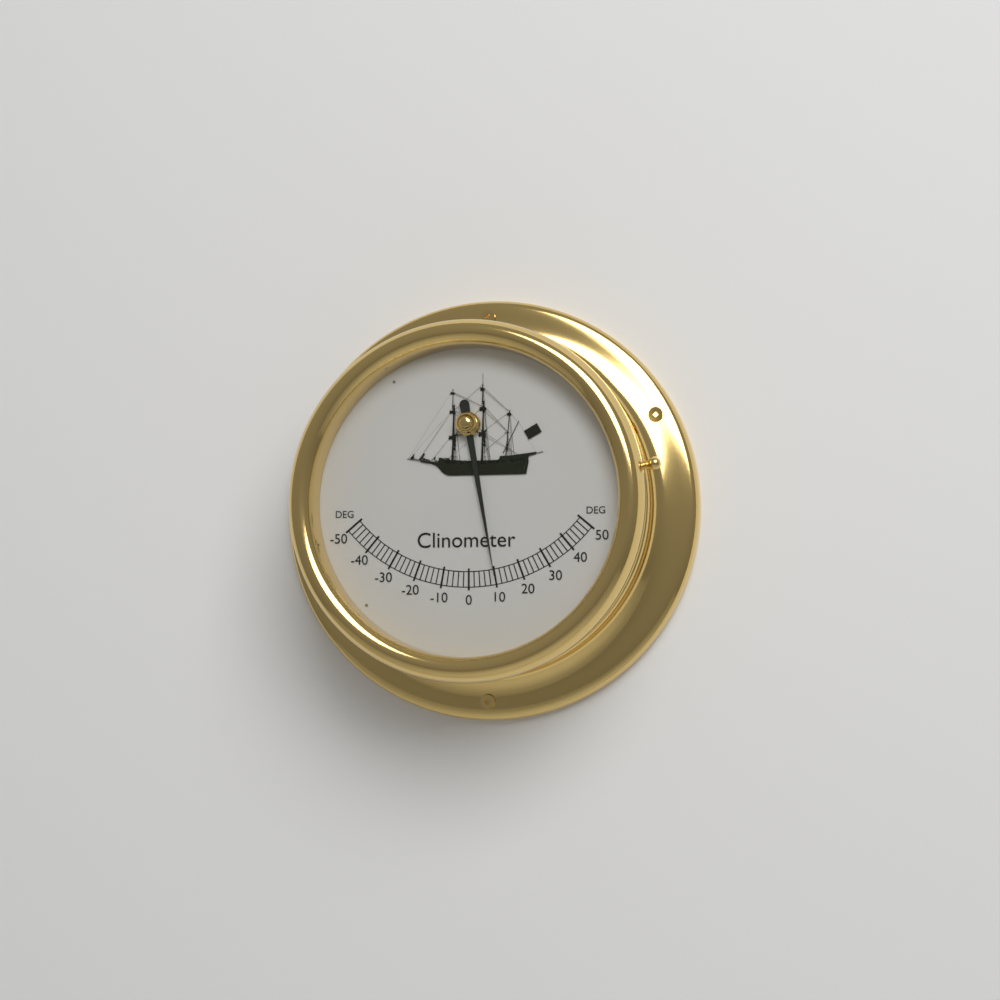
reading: 10 deg
